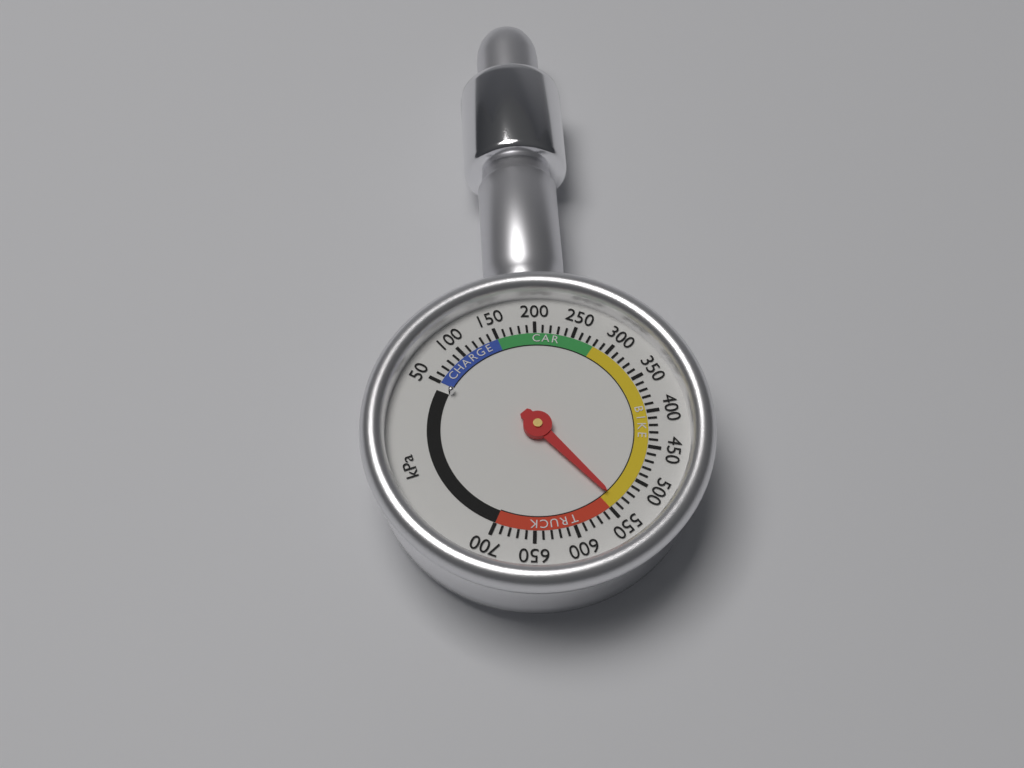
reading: 540 kPa
